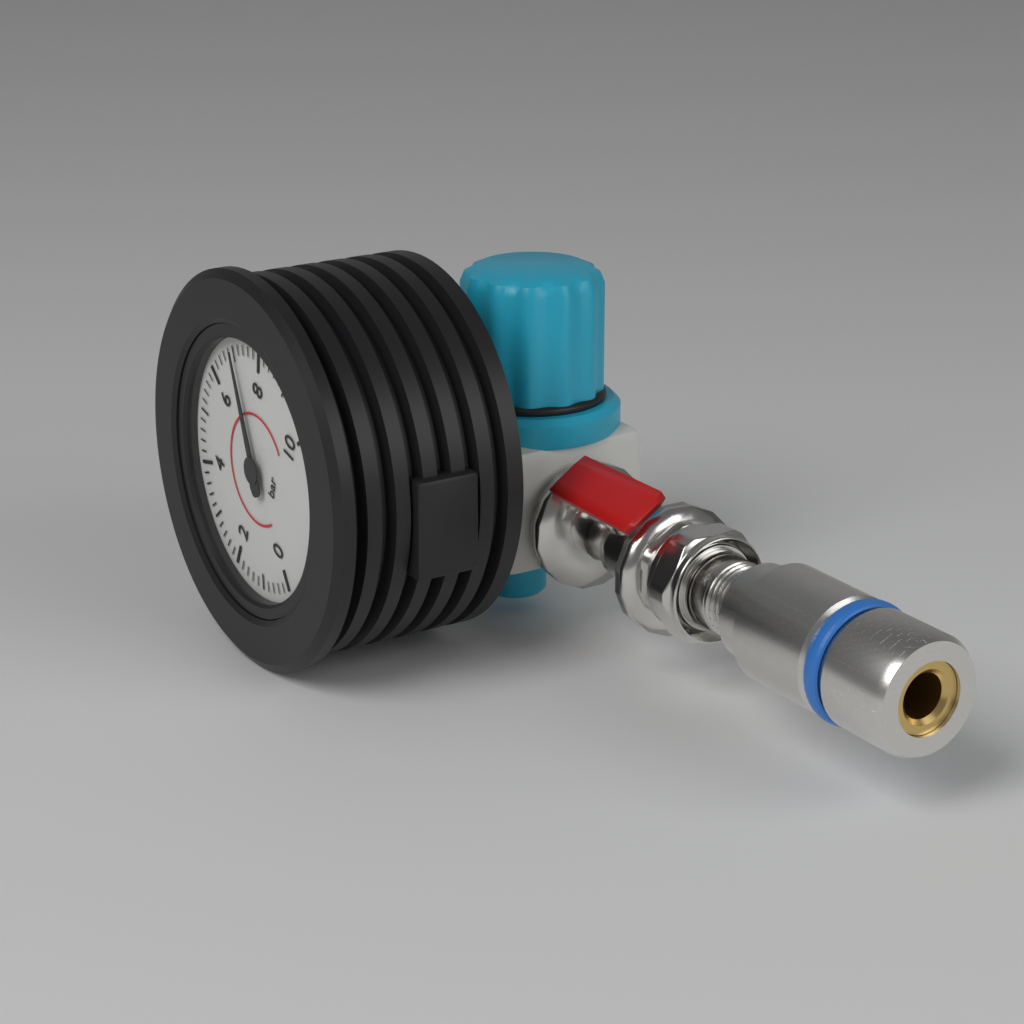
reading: 7.0 bar
